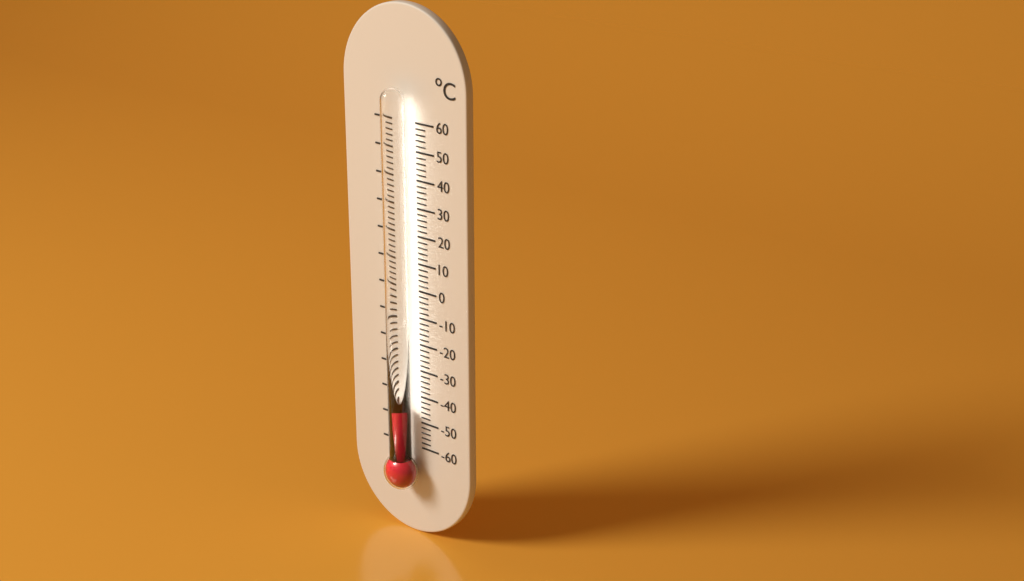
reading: -44 °C
